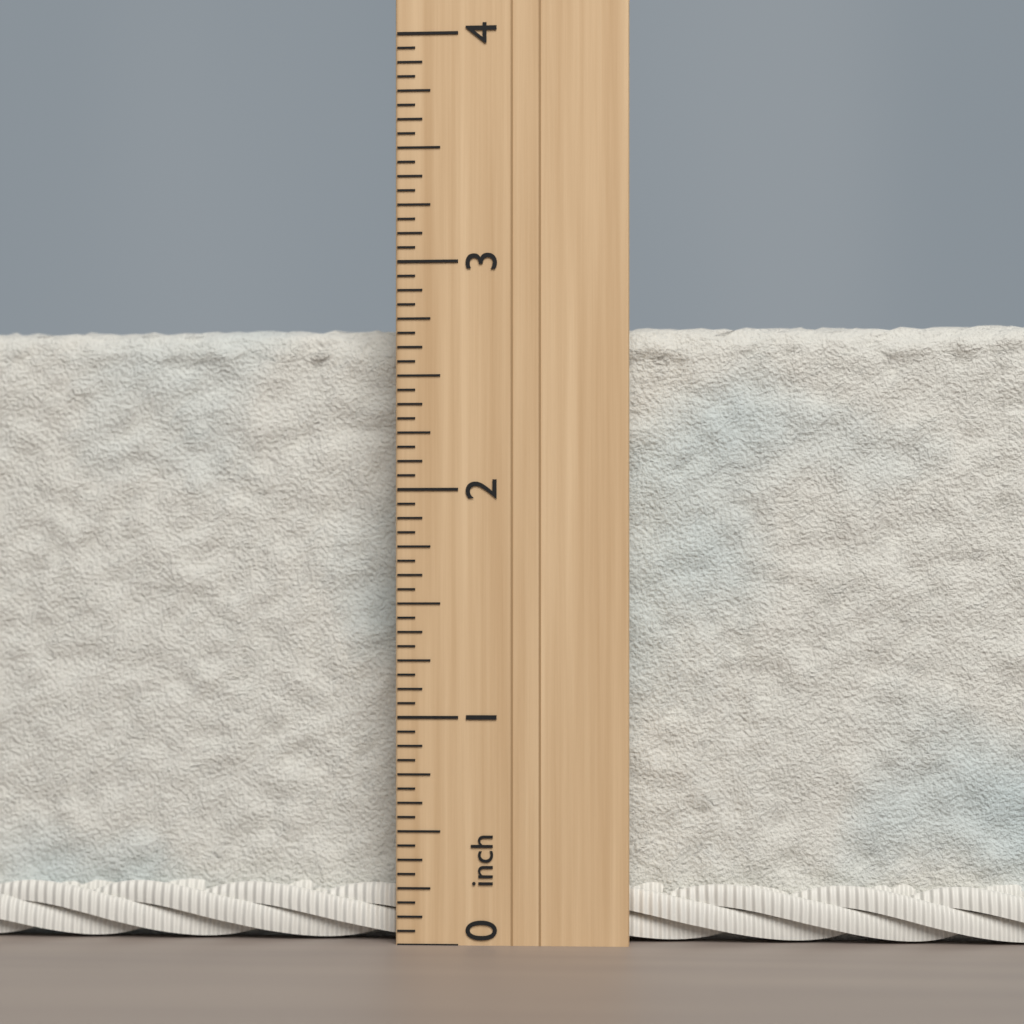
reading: 2.7500 inch
